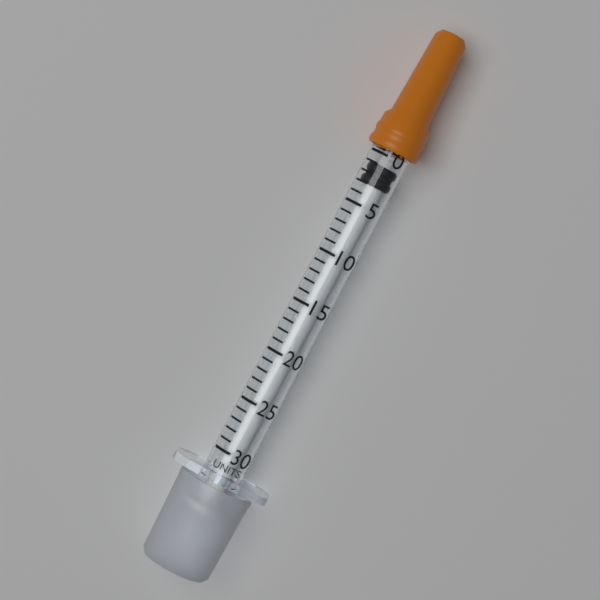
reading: 1 units
